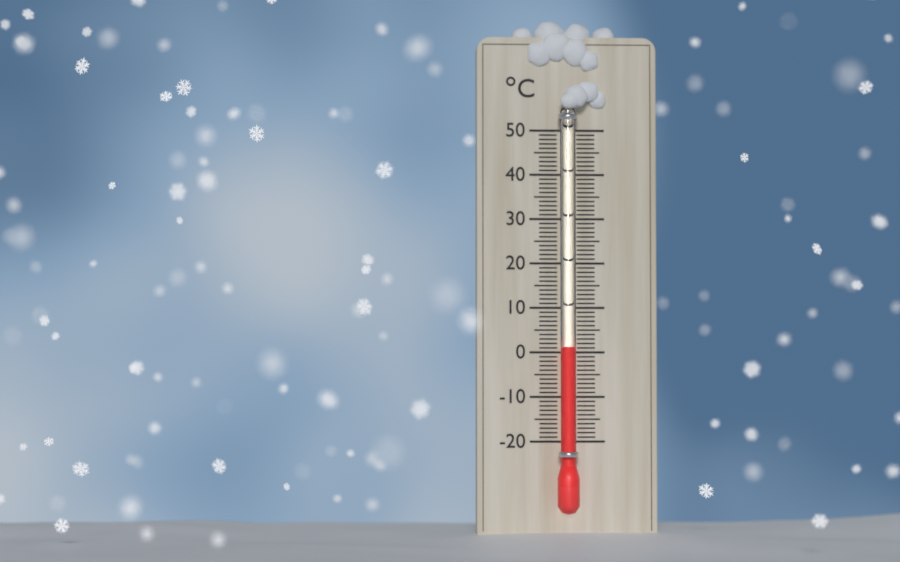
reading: 1 °C
